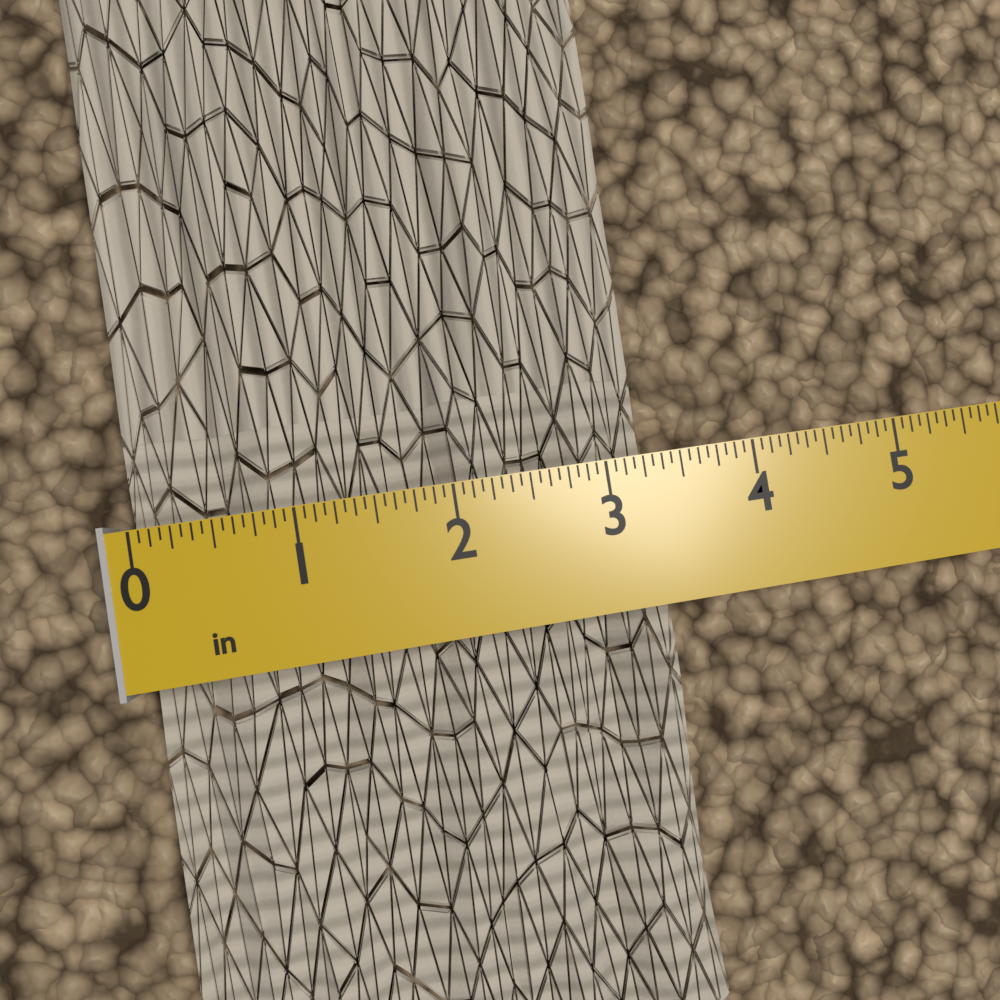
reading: 3.3125 in
